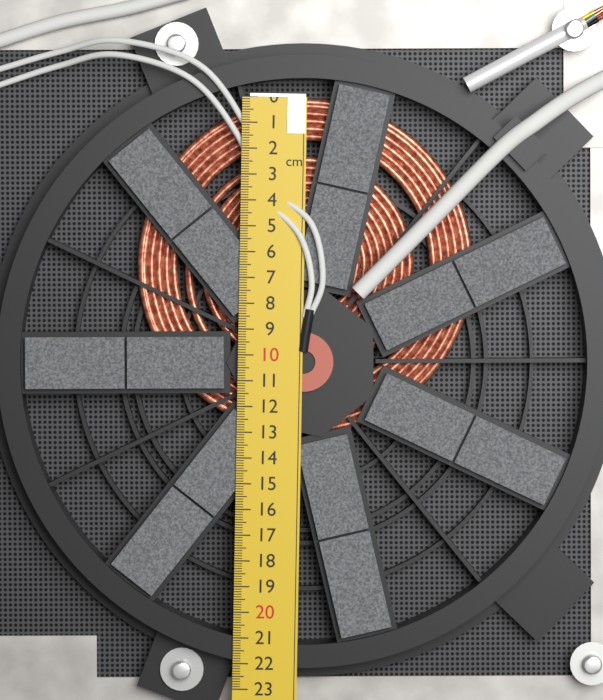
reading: 13.1 cm
